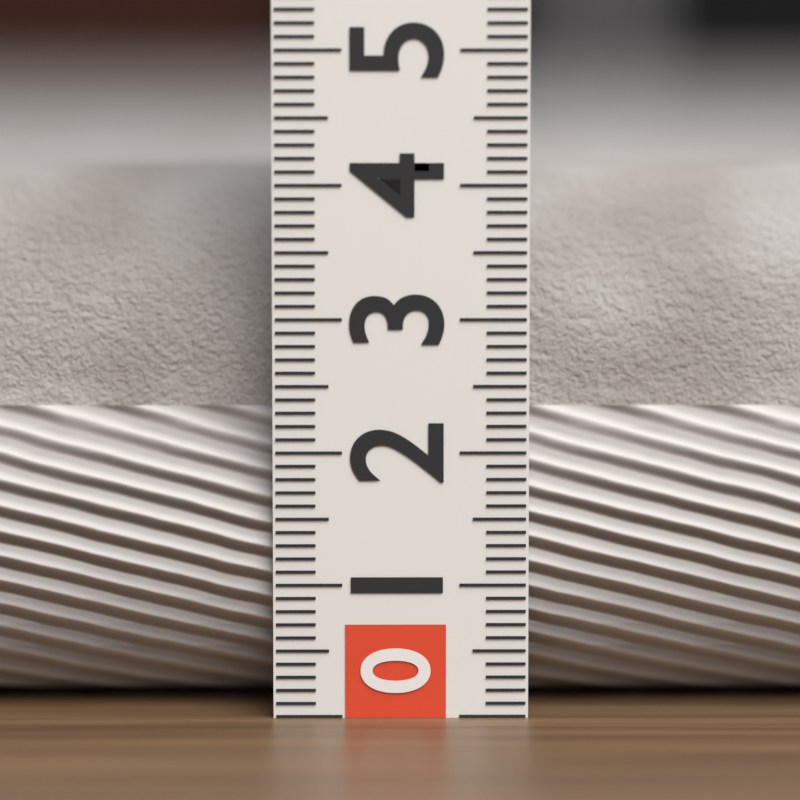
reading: 4.1 (no unit)
